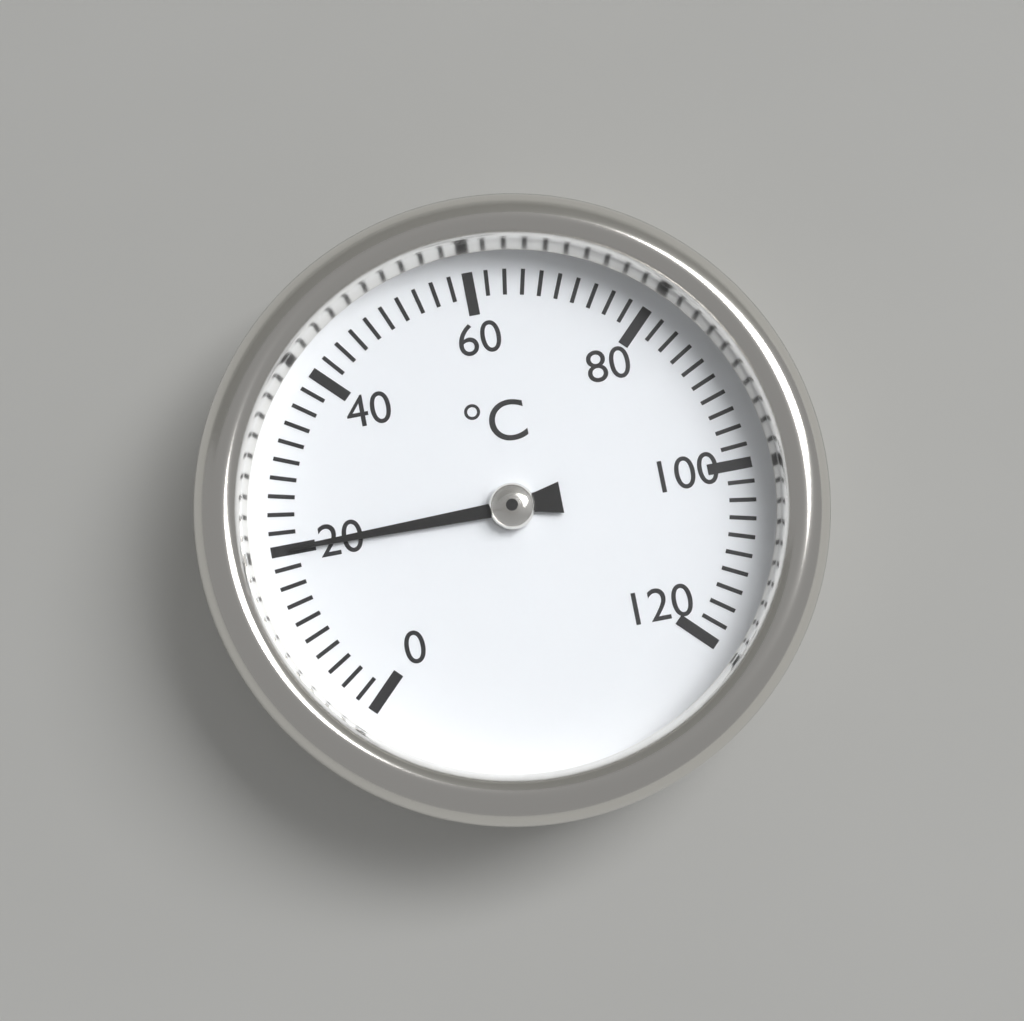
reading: 20 °C
